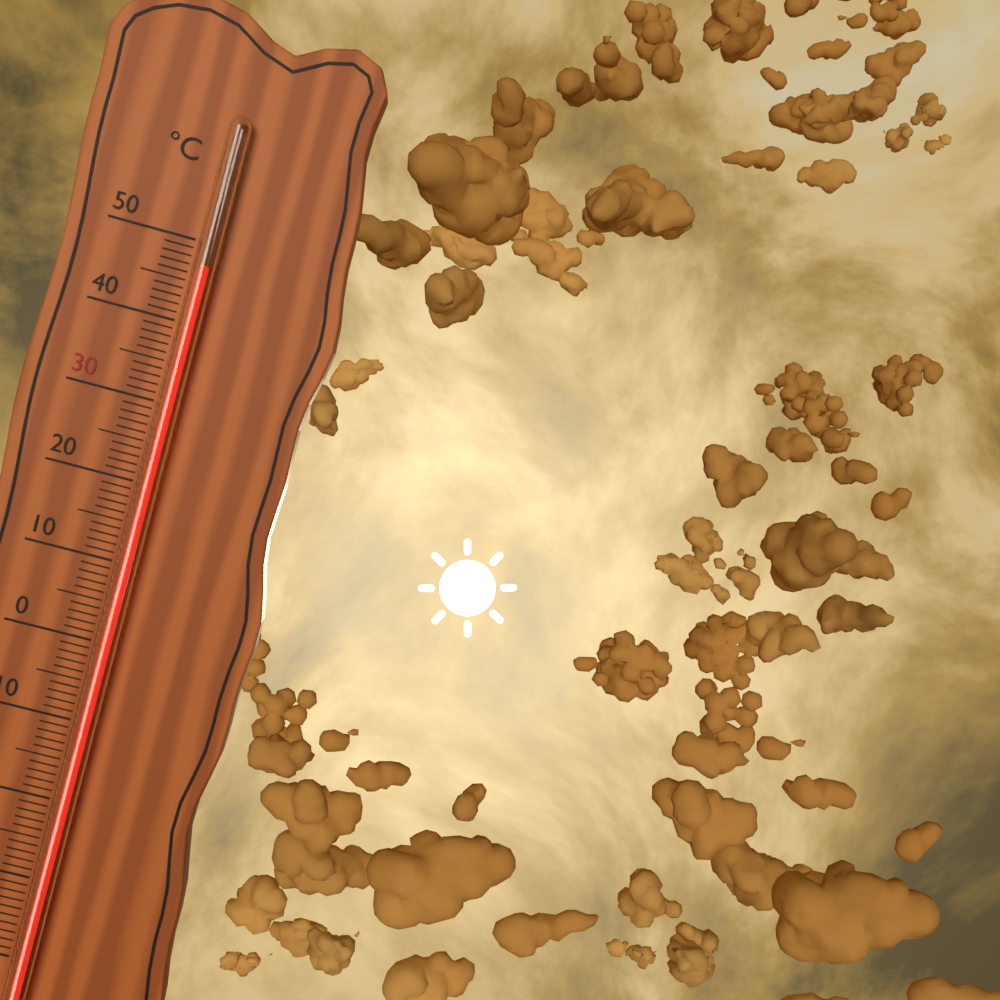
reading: 47 °C
